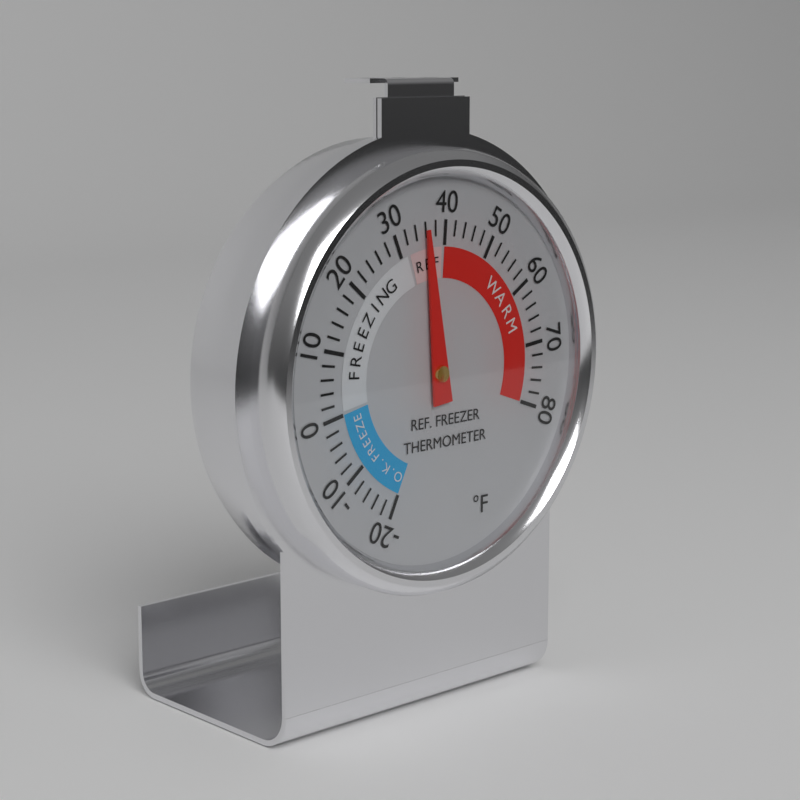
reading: 36 °F
